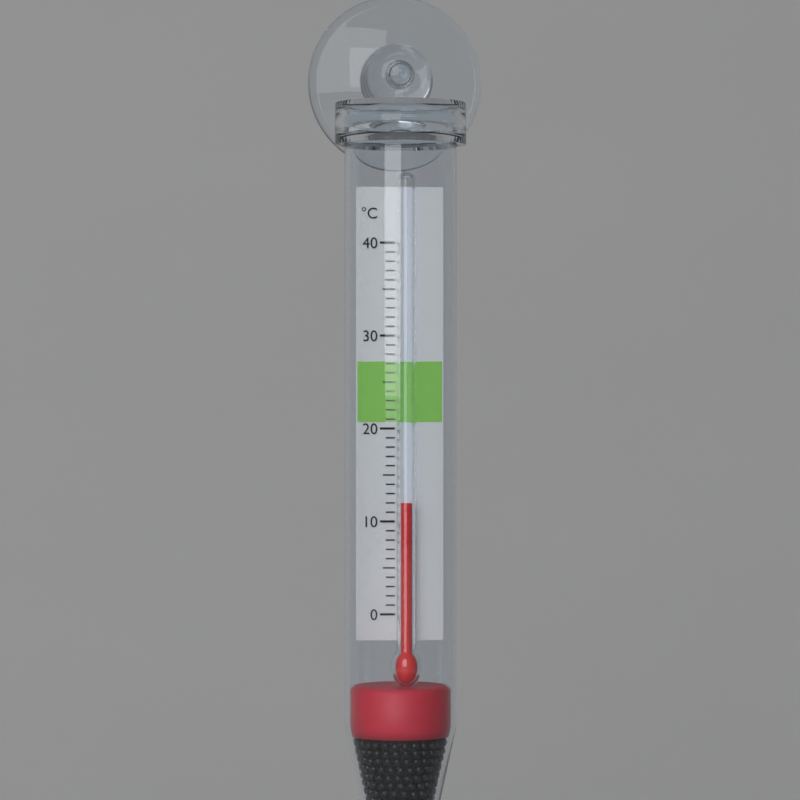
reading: 12 °C
